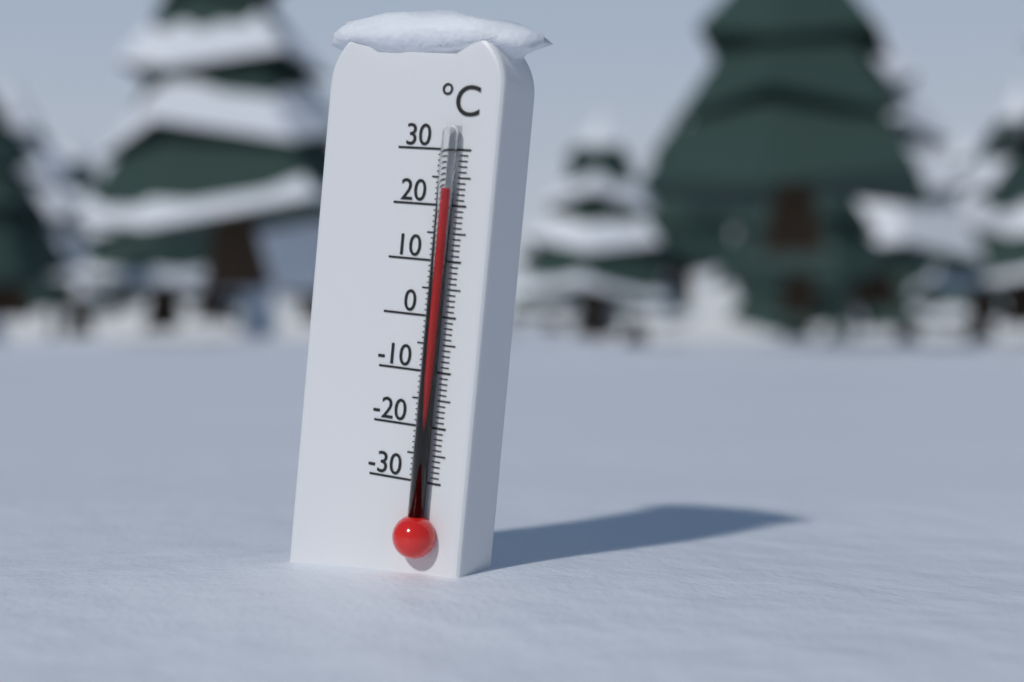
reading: 23 °C
